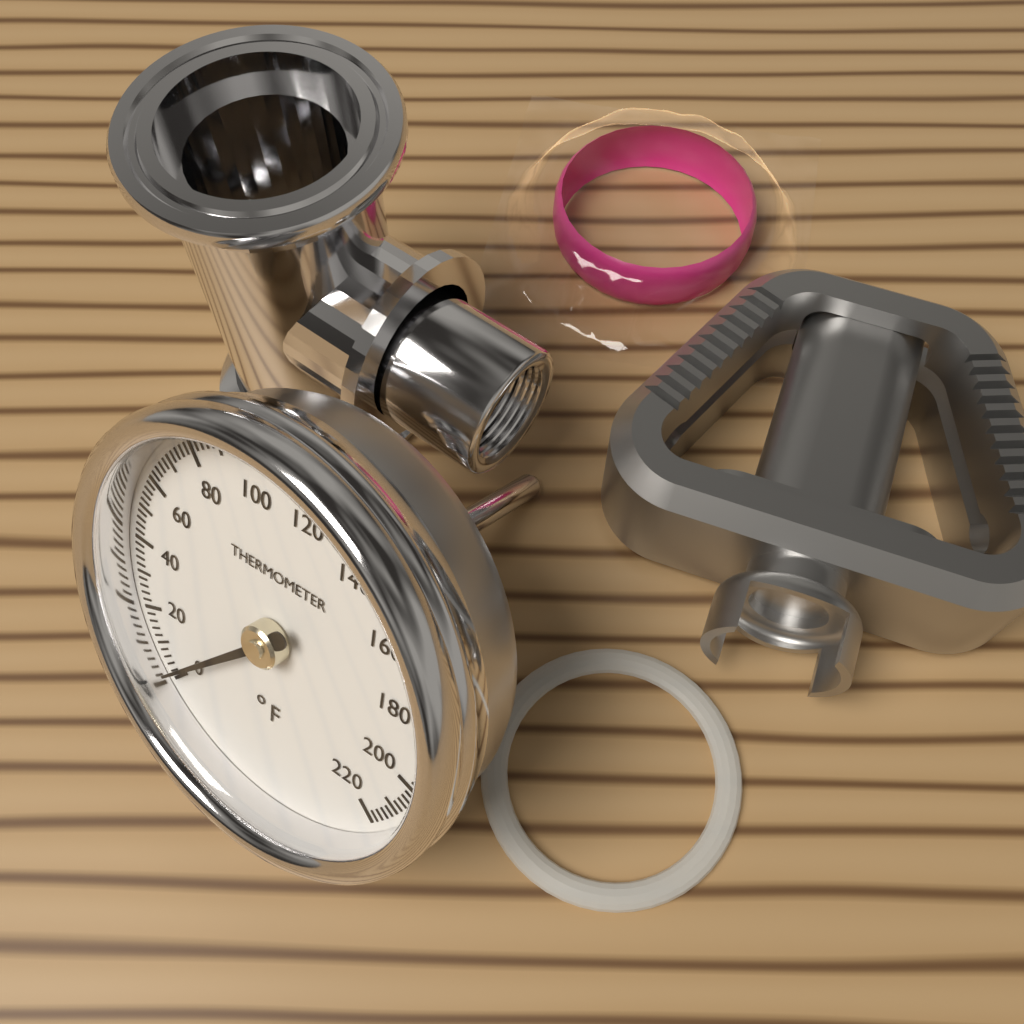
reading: 2 °F
